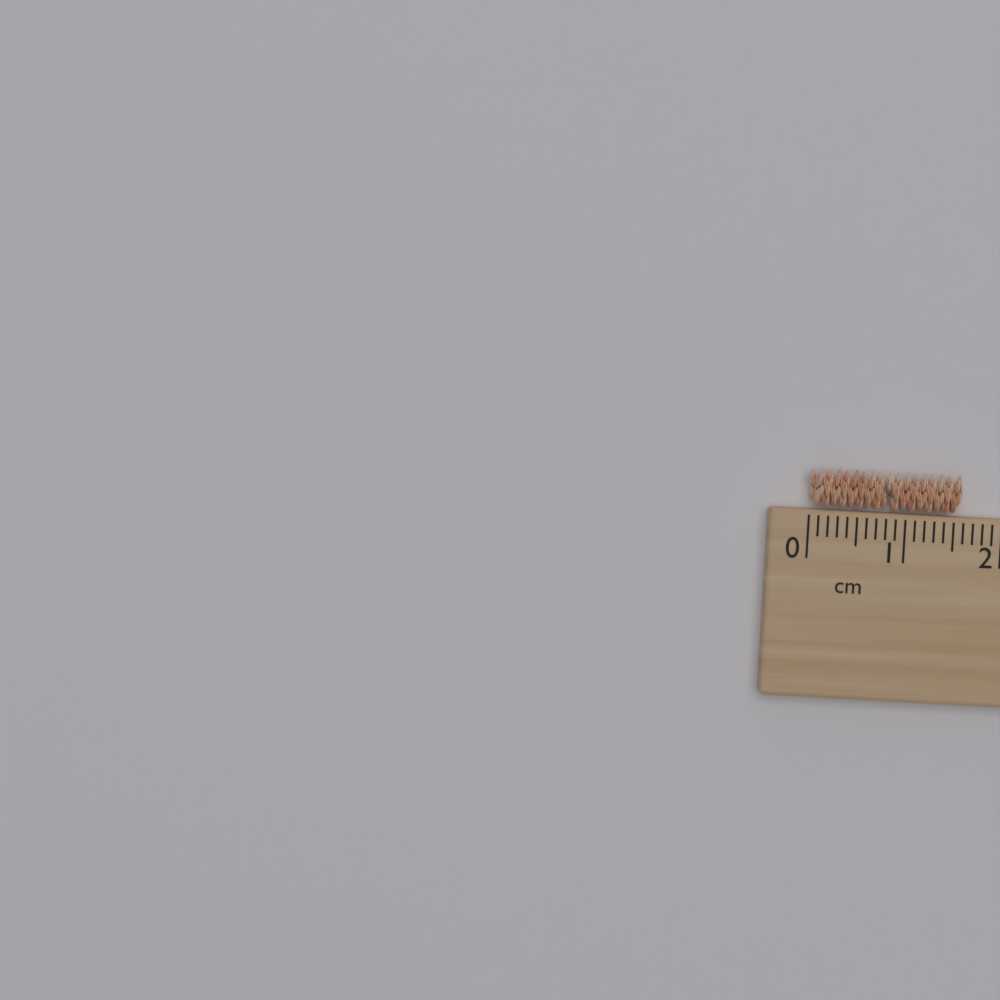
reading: 1.6 cm
